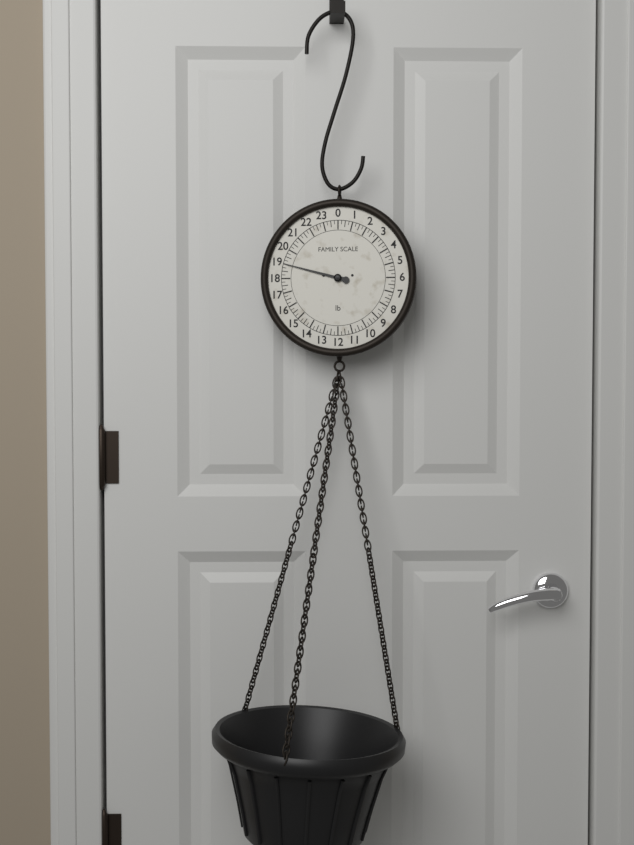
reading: 19.00 lb
